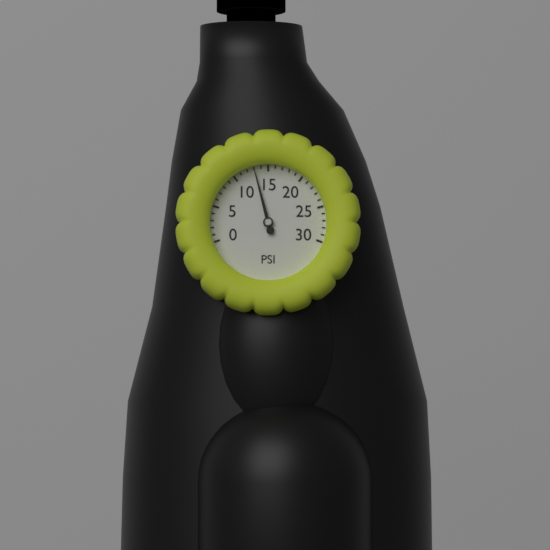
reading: 13 psi
